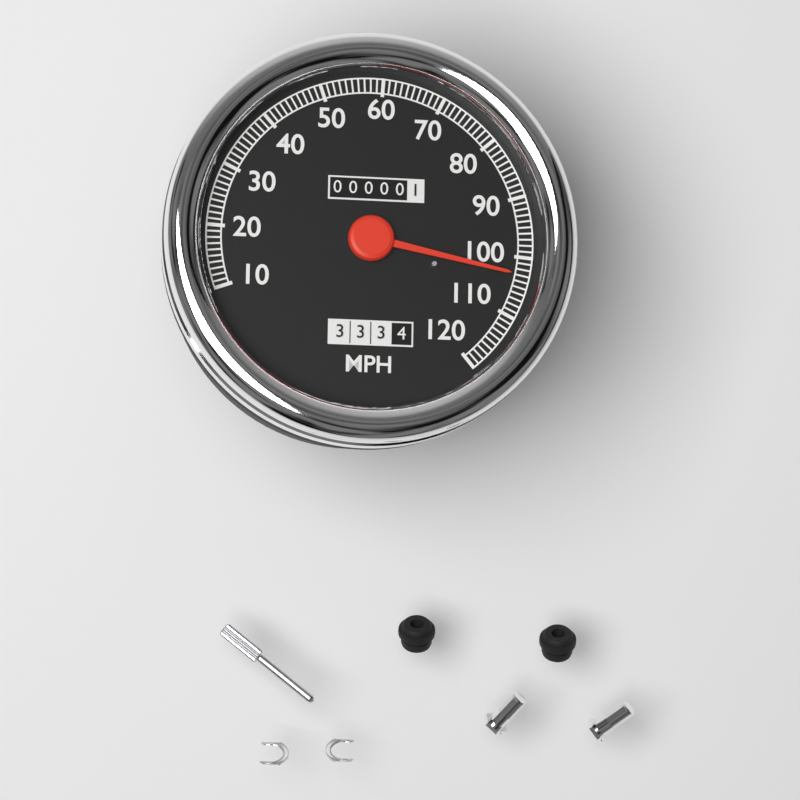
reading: 103 MPH
